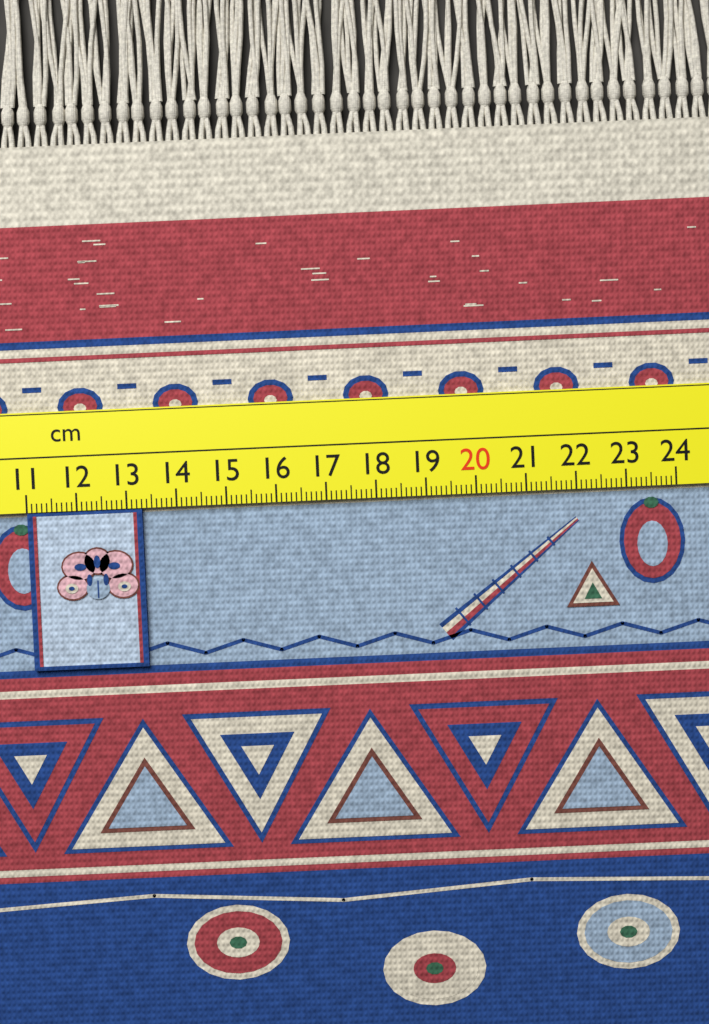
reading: 13.3 cm
